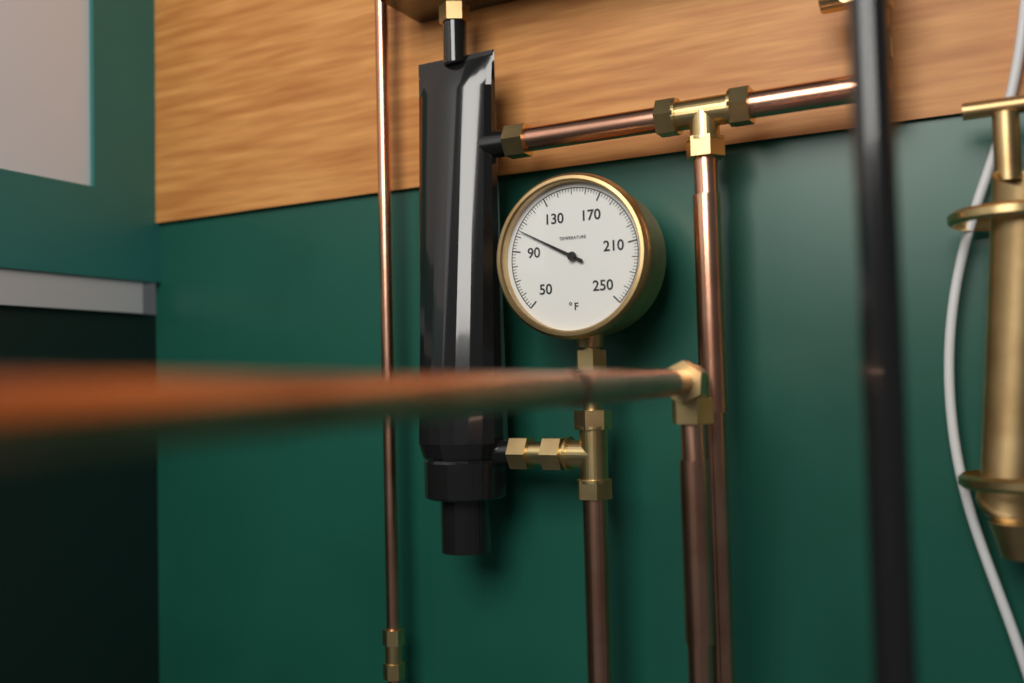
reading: 104 °F
